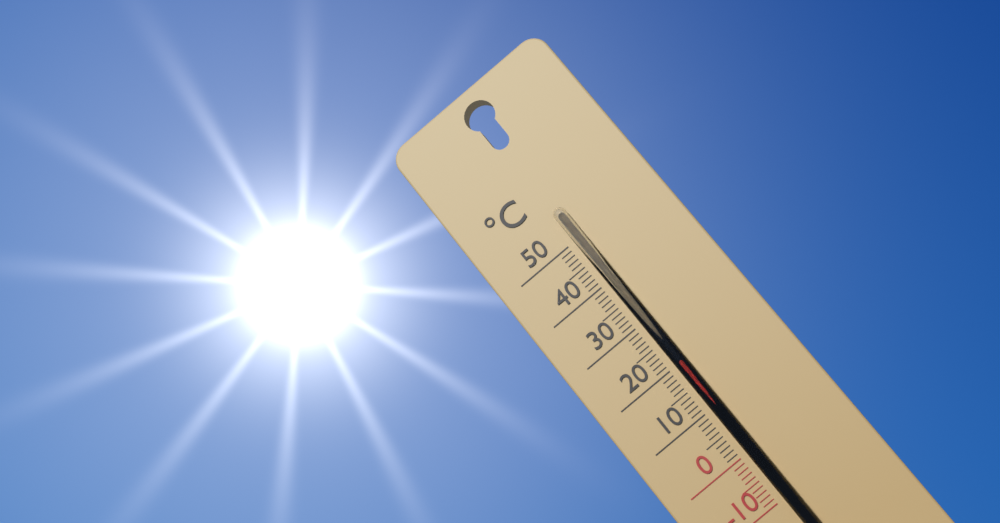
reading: 20 °C
